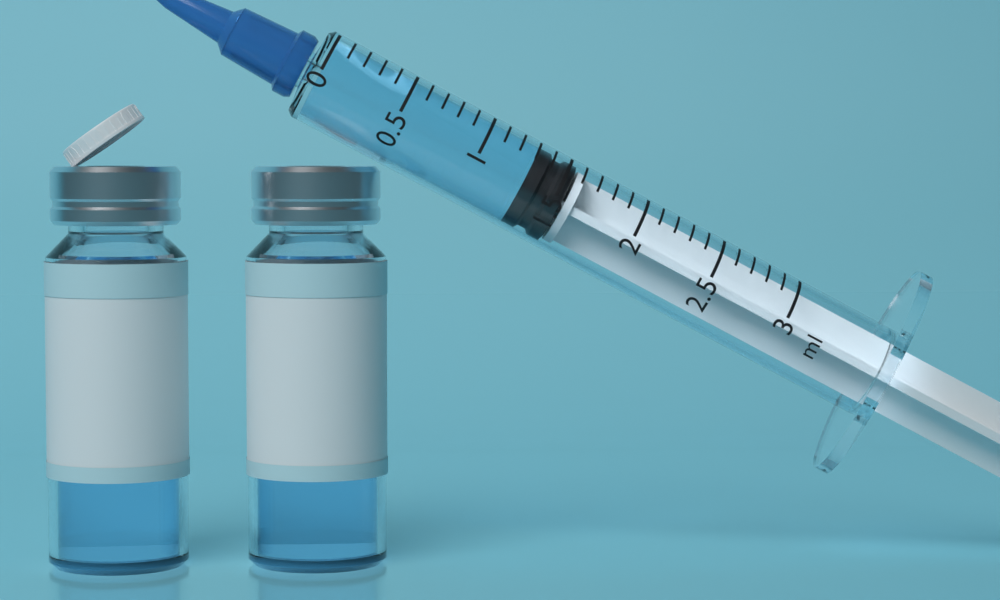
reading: 1.3 ml
